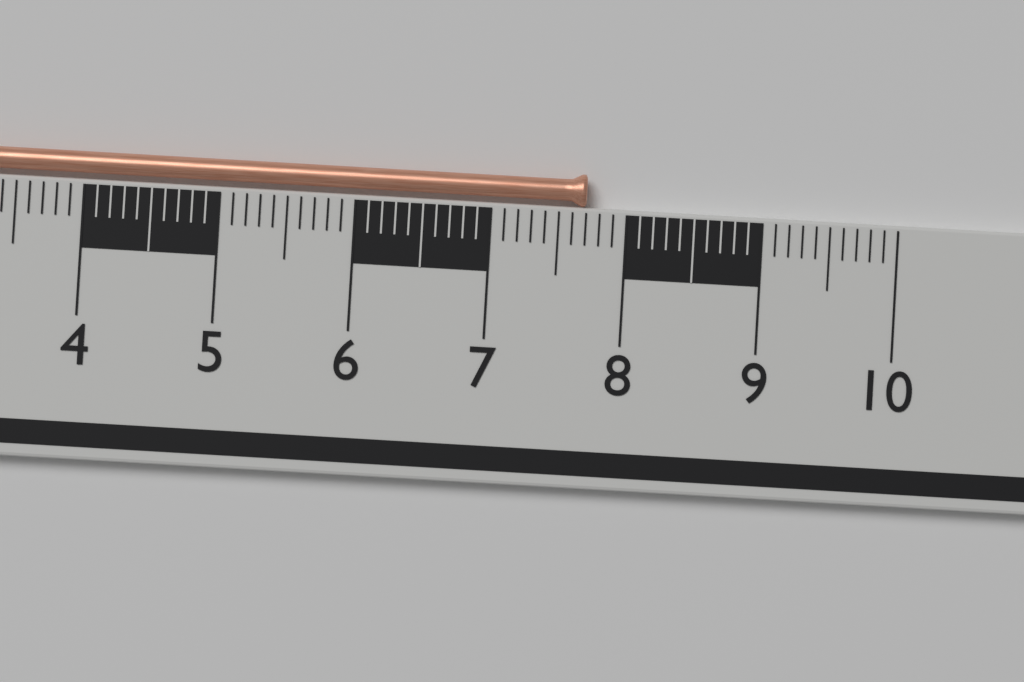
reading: 7.7 cm
